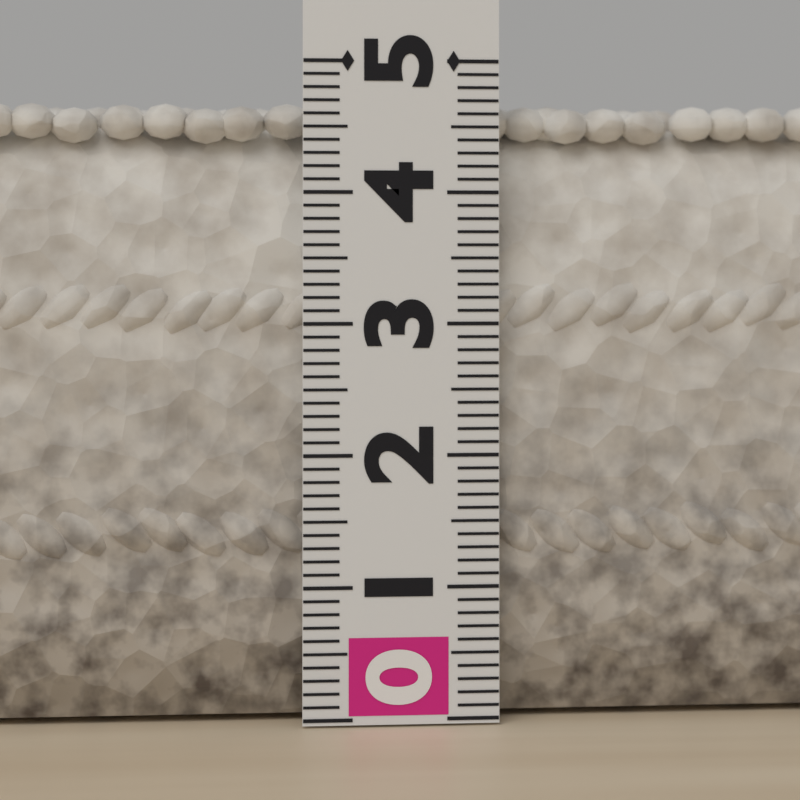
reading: 4.7 (no unit)
